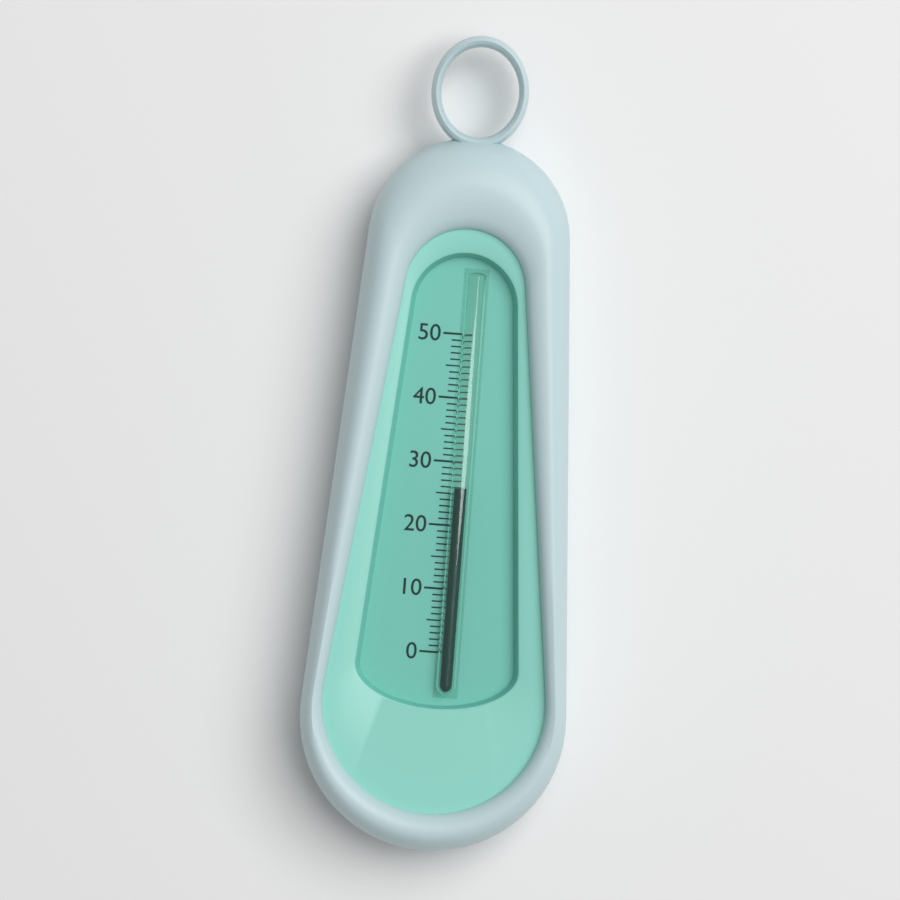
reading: 26 (no unit)
